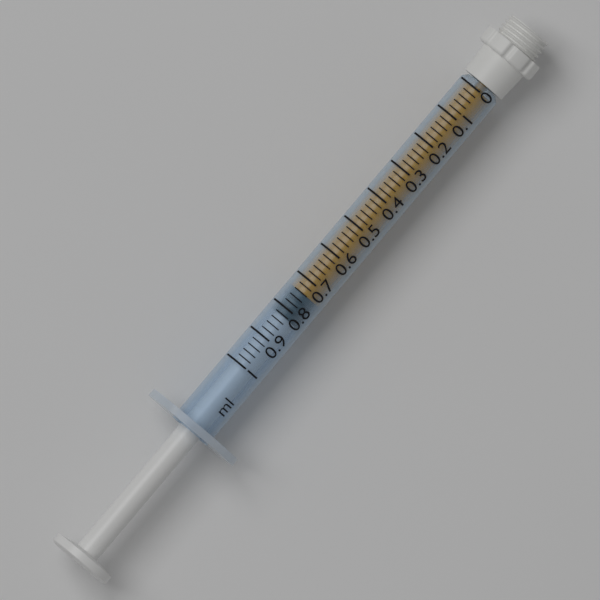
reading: 0.74 ml
